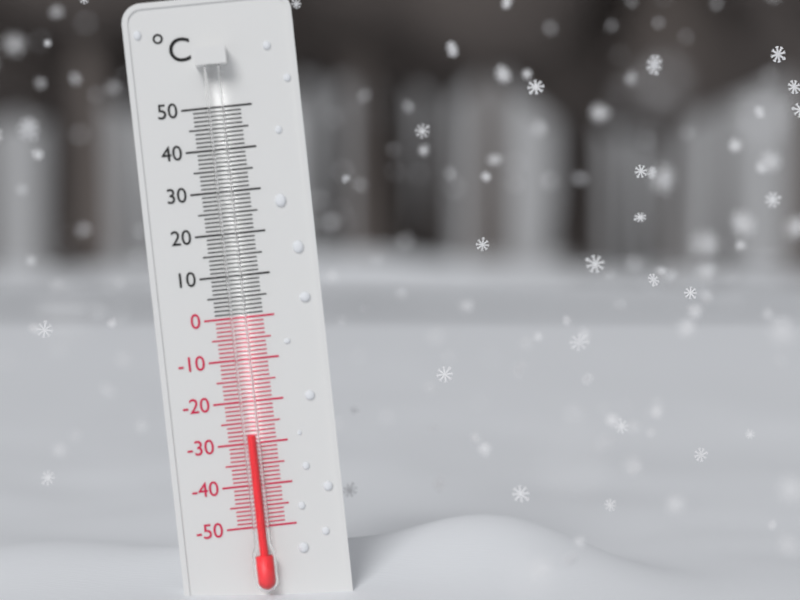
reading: -28 °C
